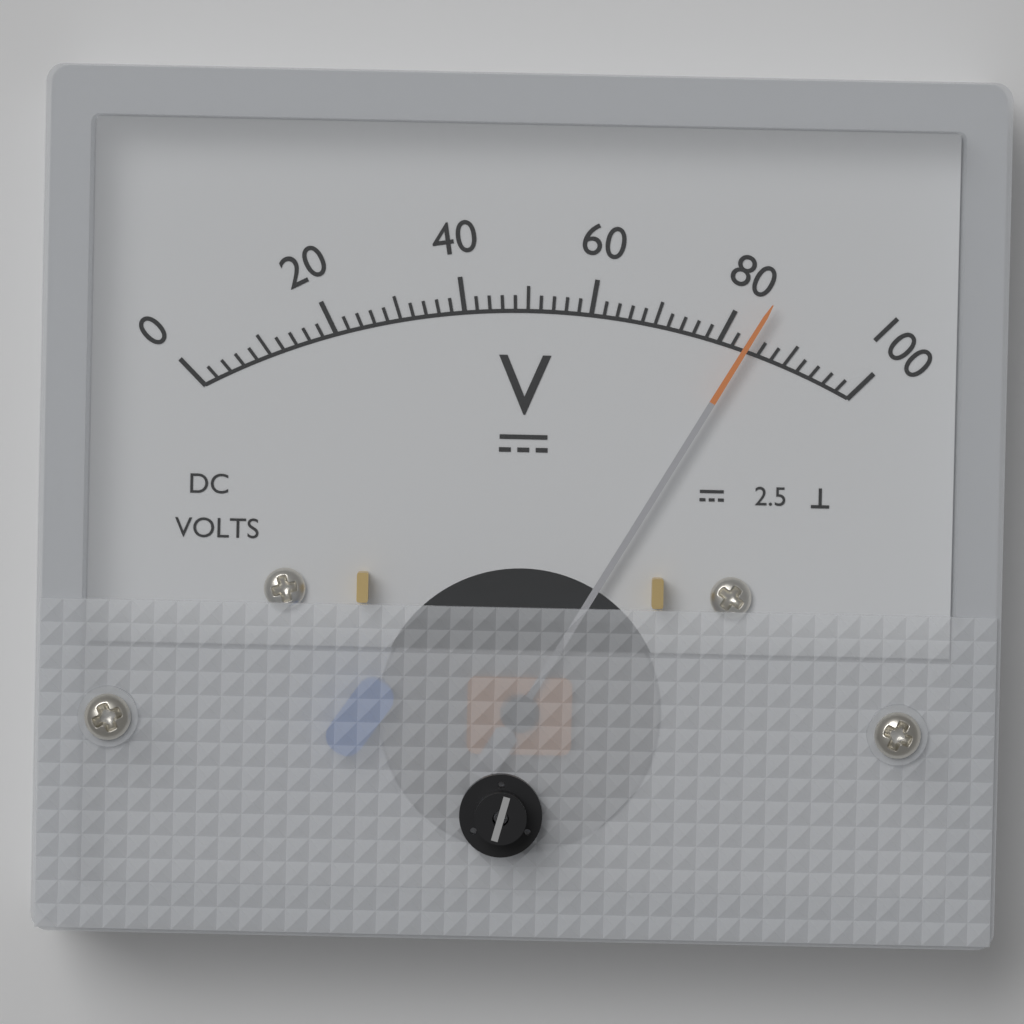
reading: 84 V
